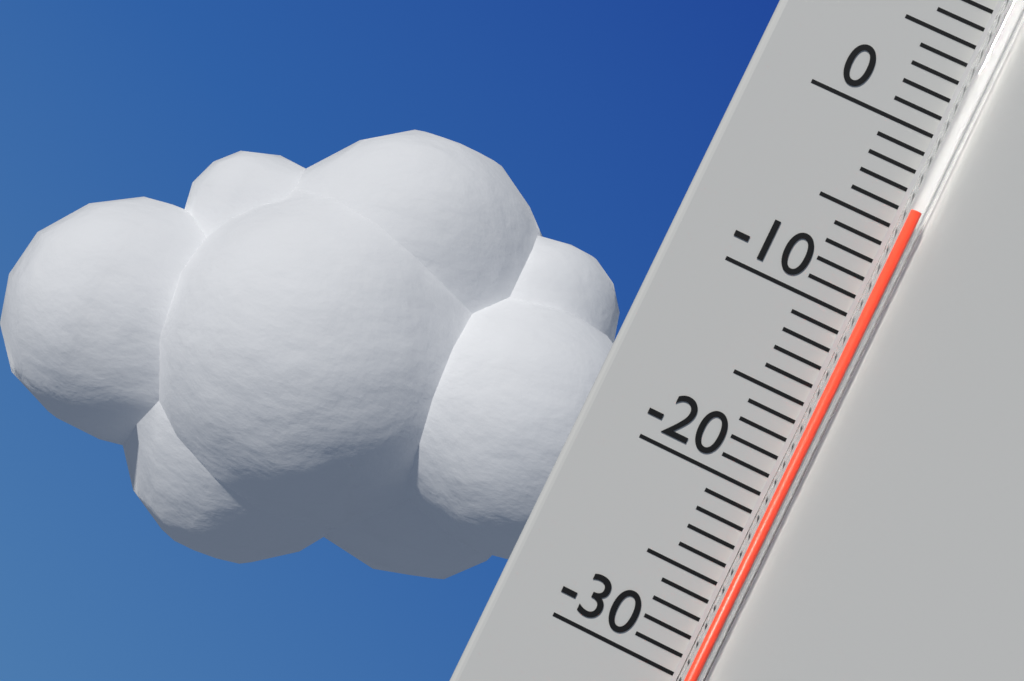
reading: -4 °C
